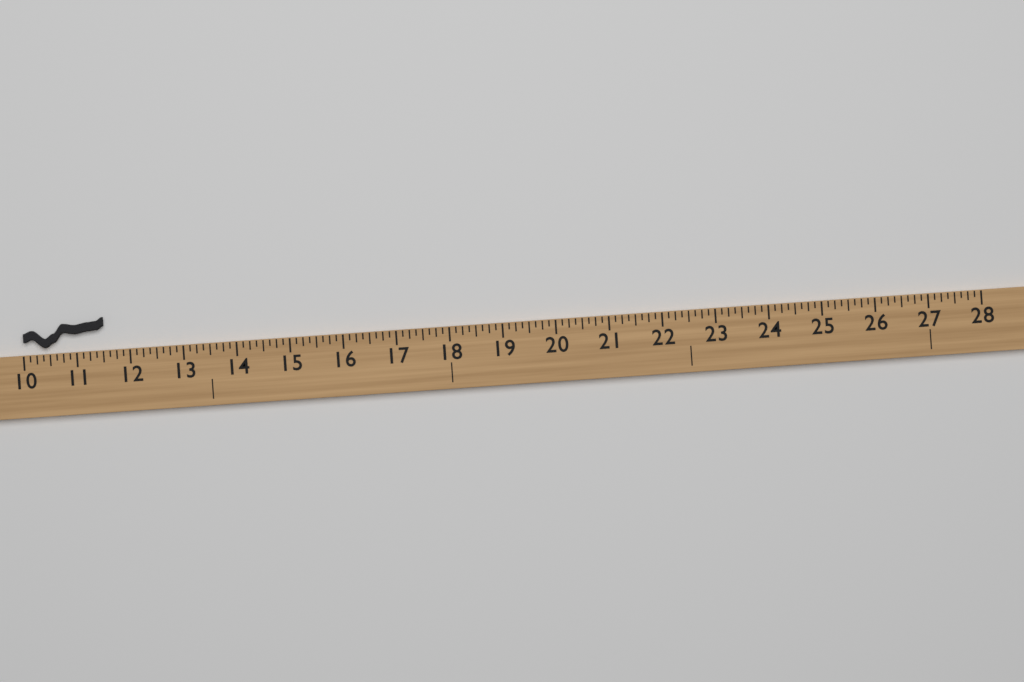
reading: 11.500 (no unit)
